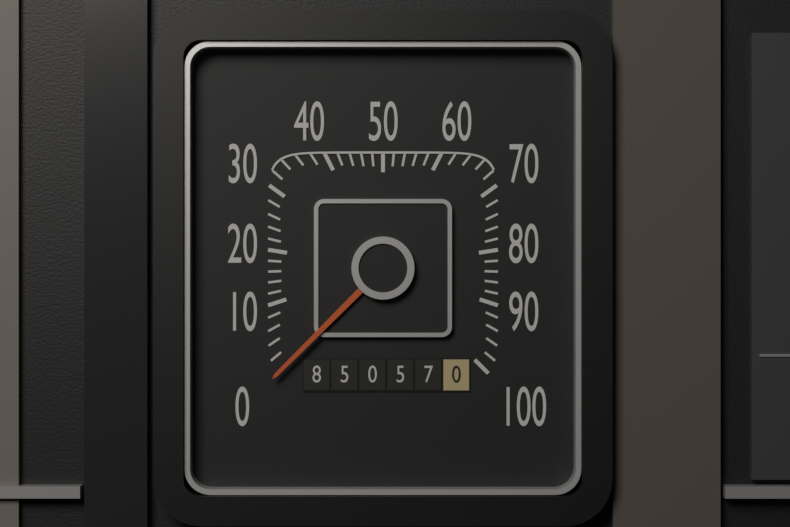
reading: 0 (no unit)
